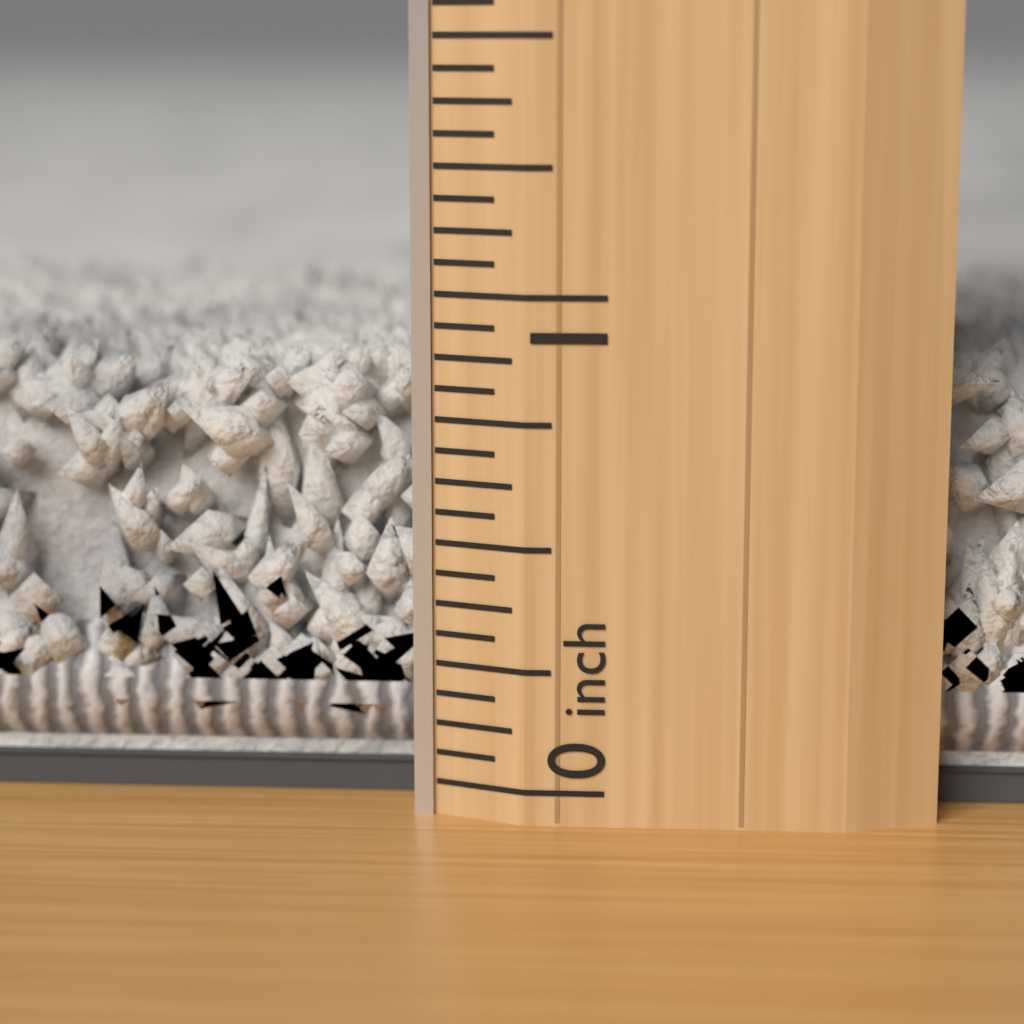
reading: 0.8750 inch
